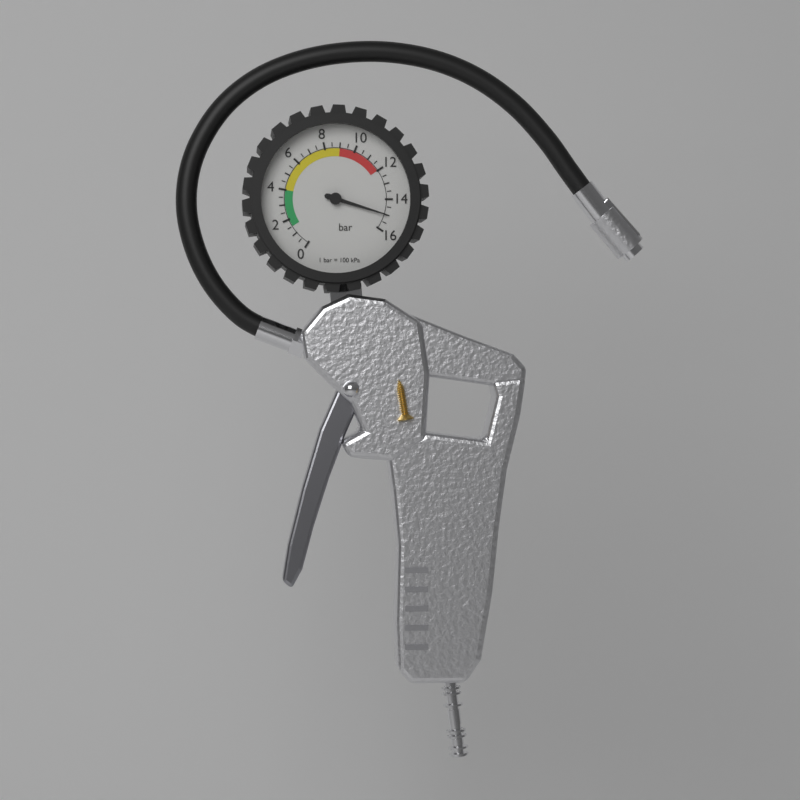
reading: 15.0 bar
